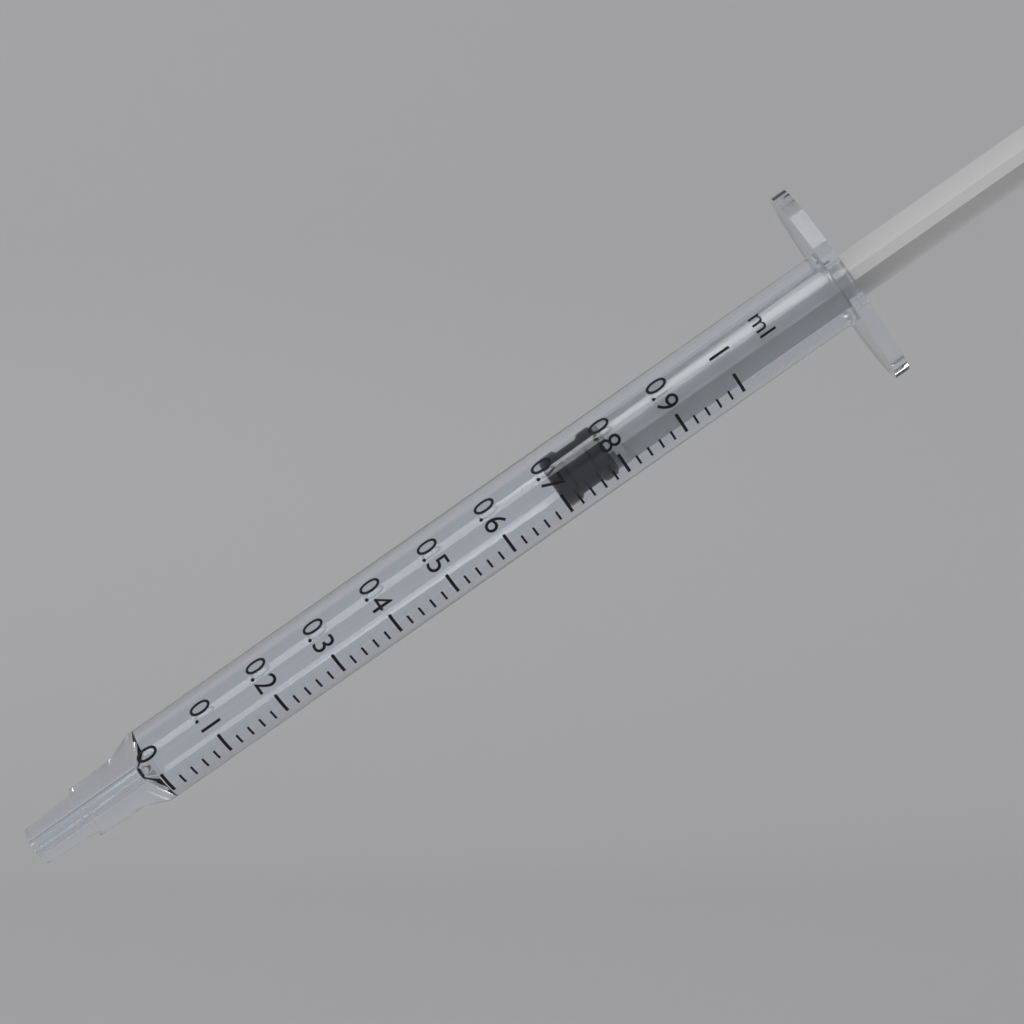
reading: 0.70 ml
